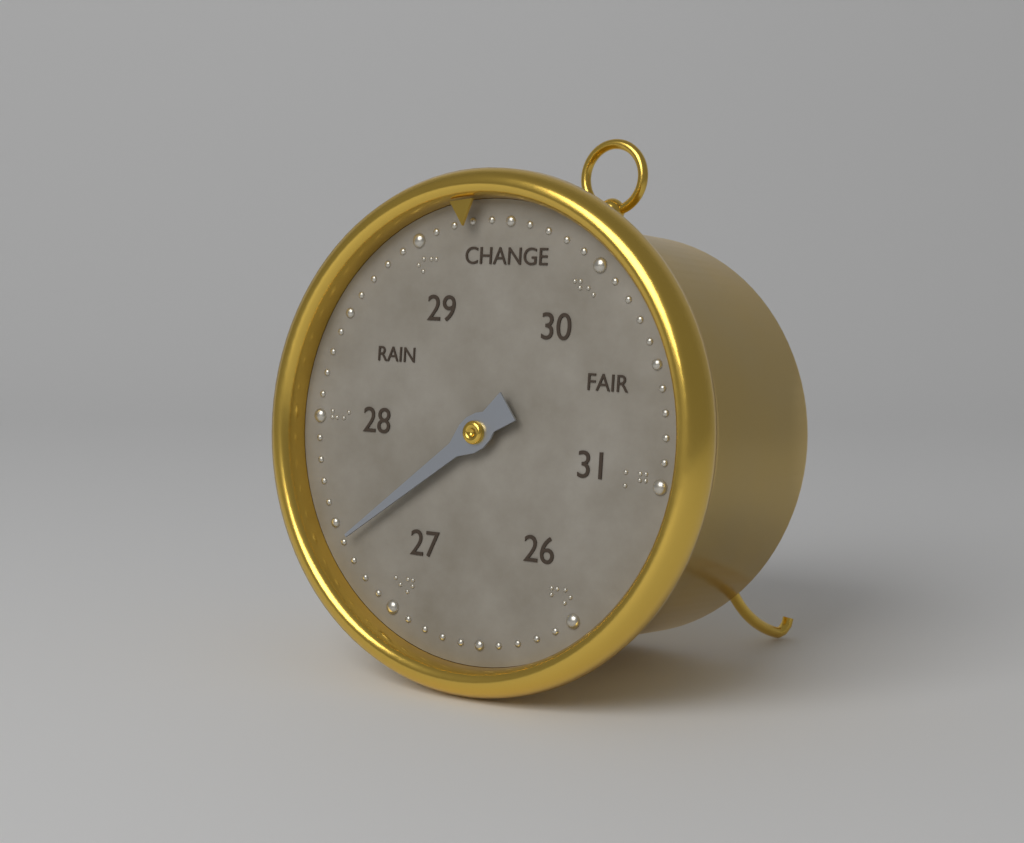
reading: 27.4 (no unit)
